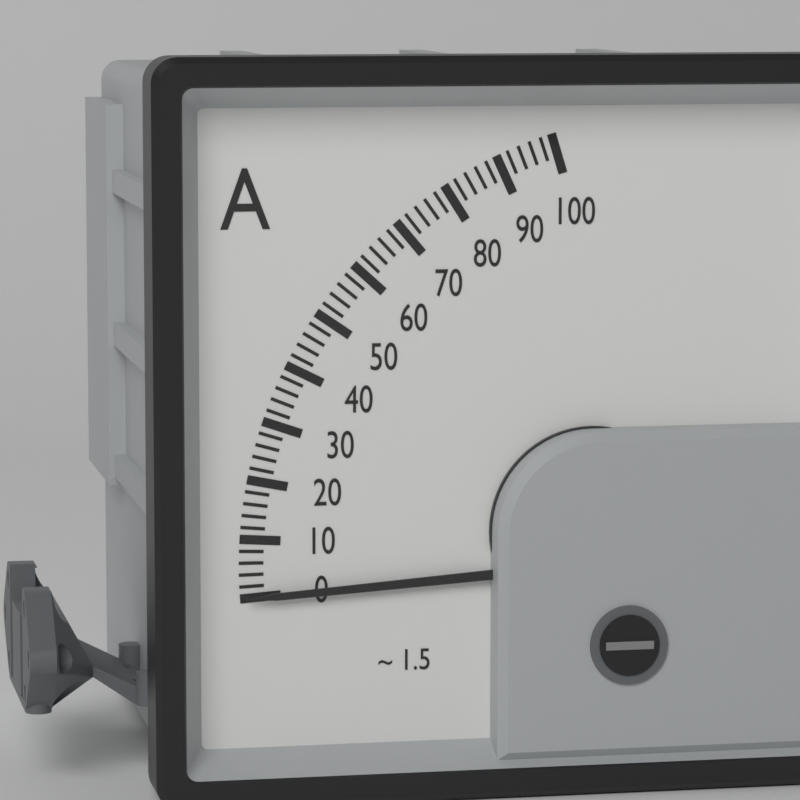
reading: 0 A
